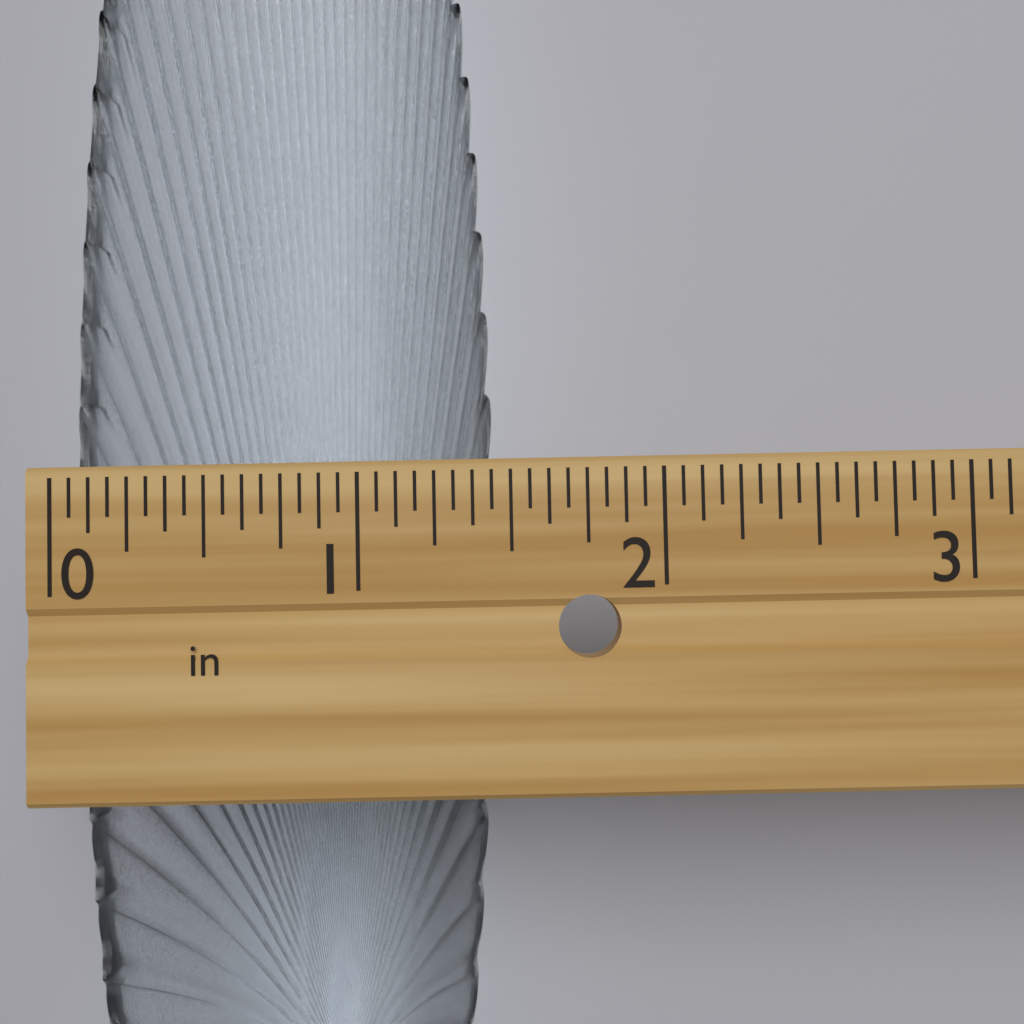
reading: 1.4375 in
